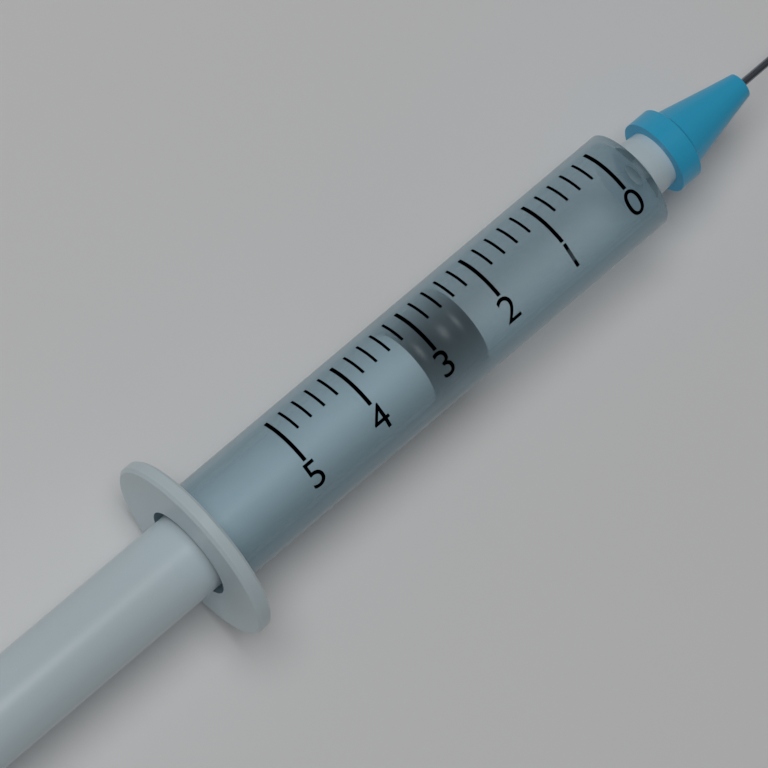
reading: 2.4 (no unit)
